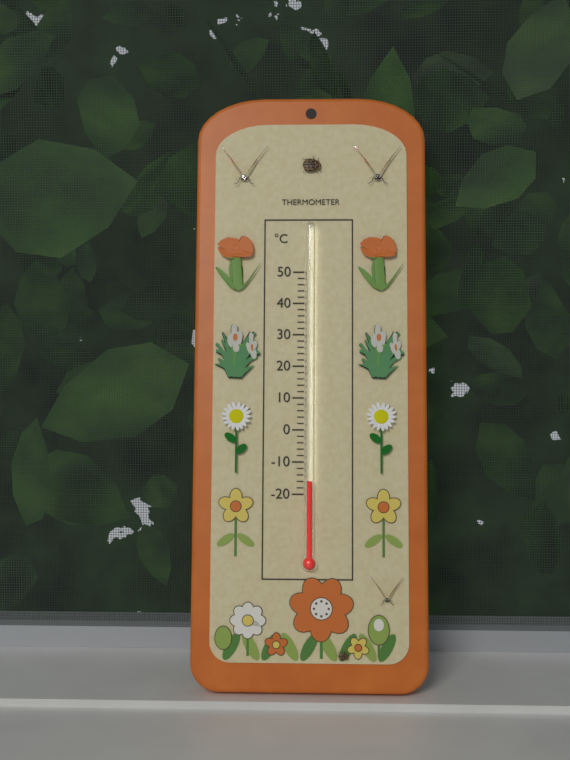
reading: -16 °C
